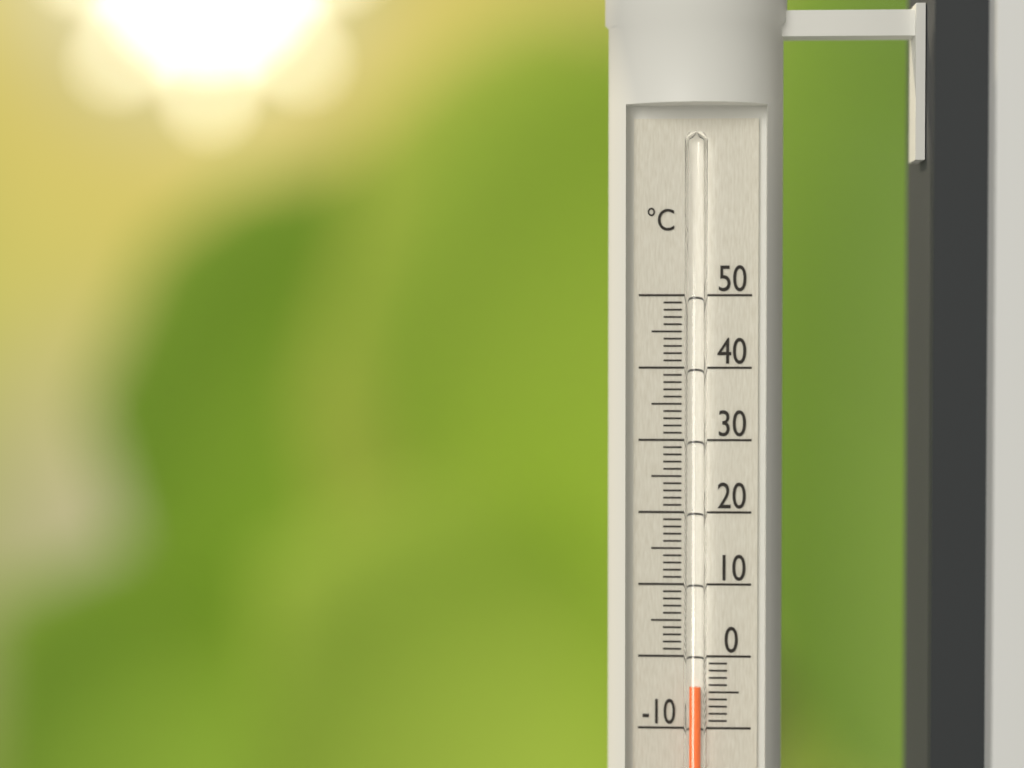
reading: -4 °C
